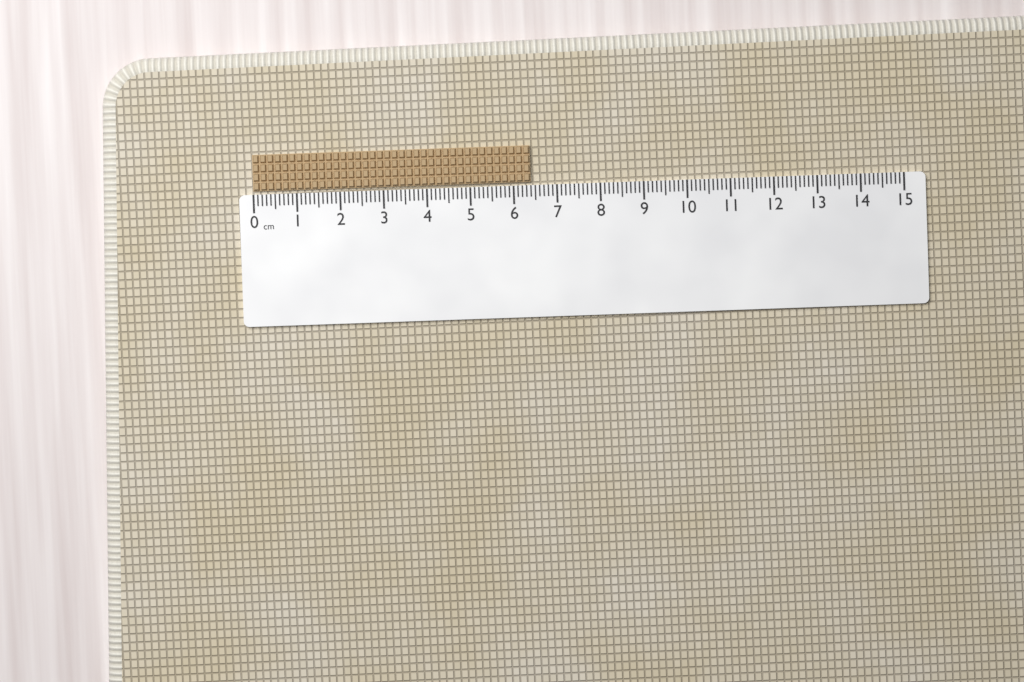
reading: 6.4 cm
